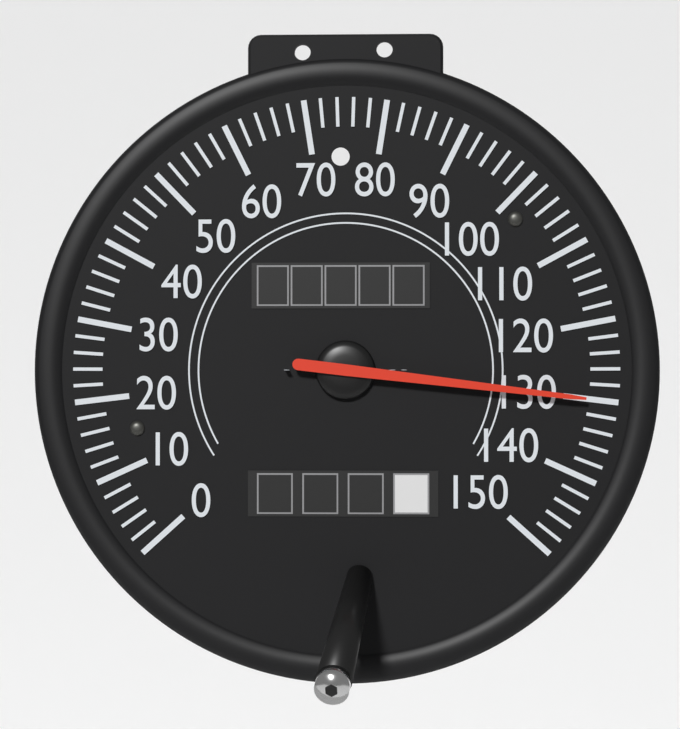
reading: 130 mph
